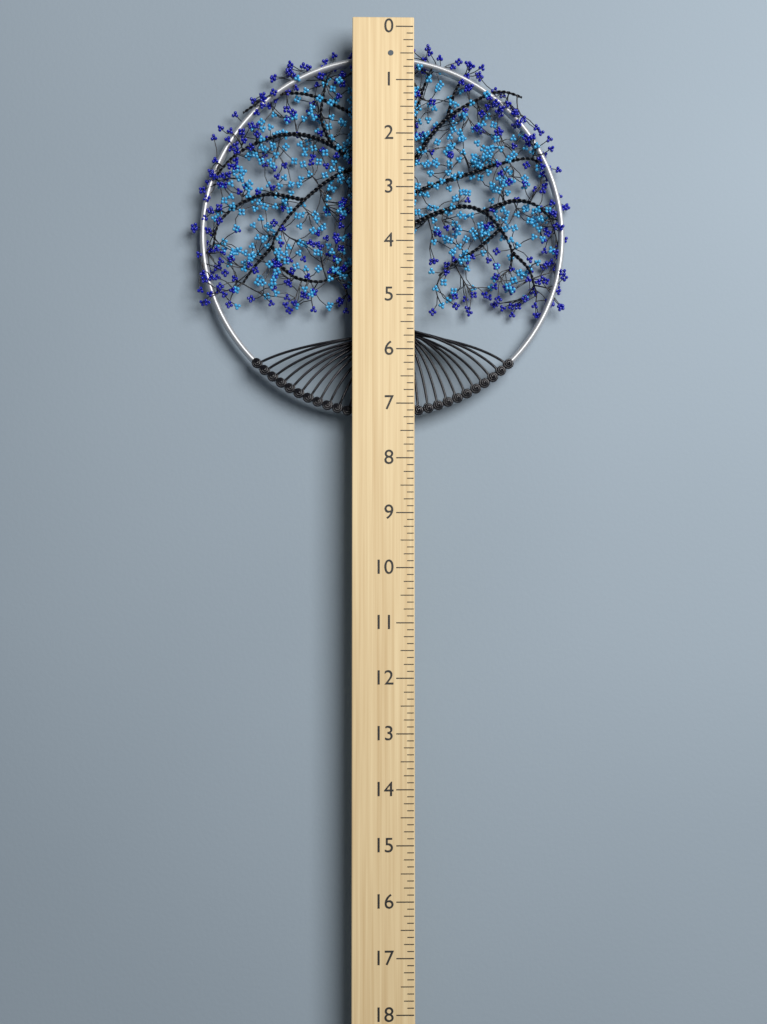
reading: 7.250 (no unit)
